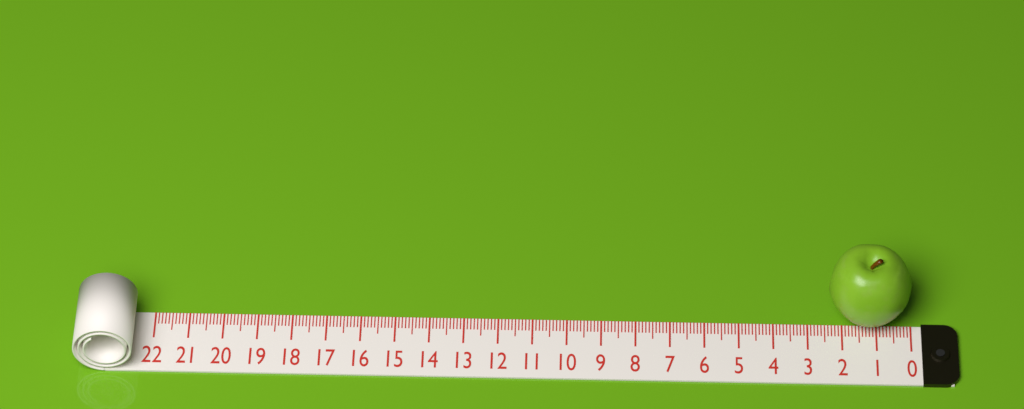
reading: 2.4 (no unit)
